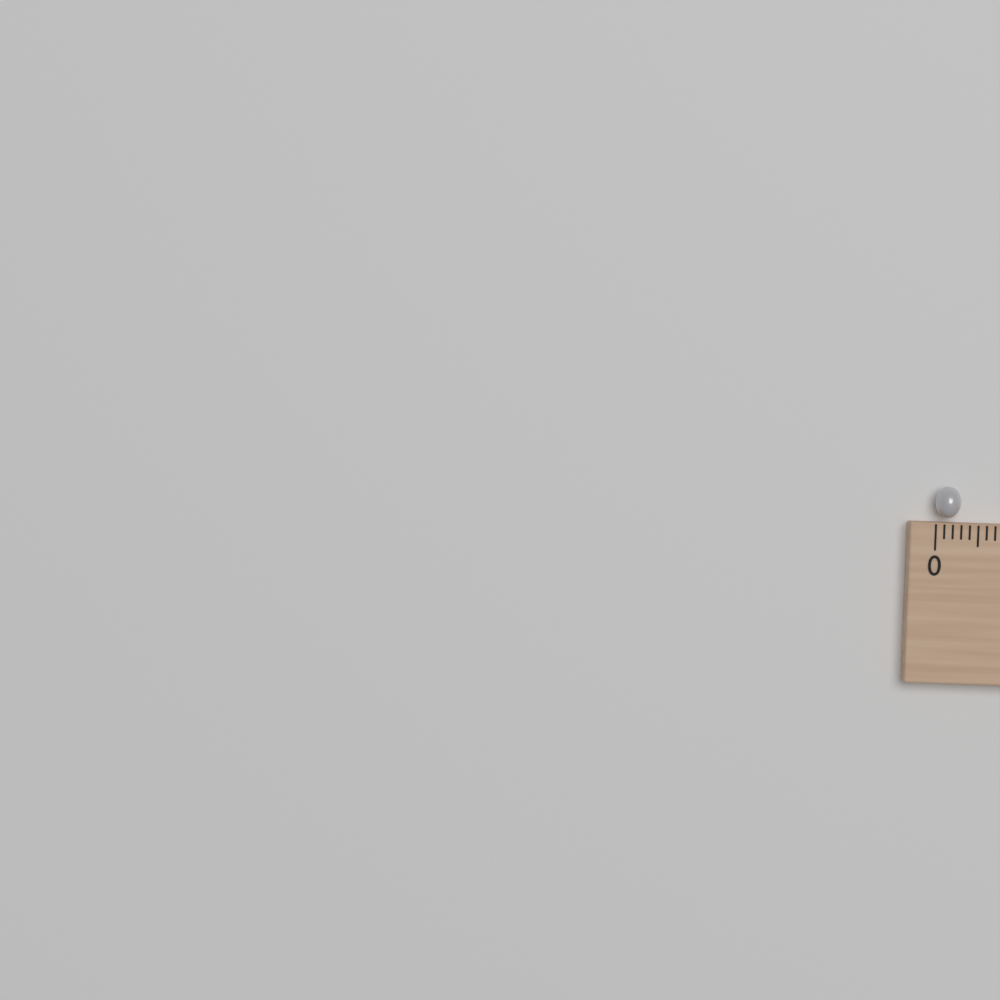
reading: 0.3 (no unit)
